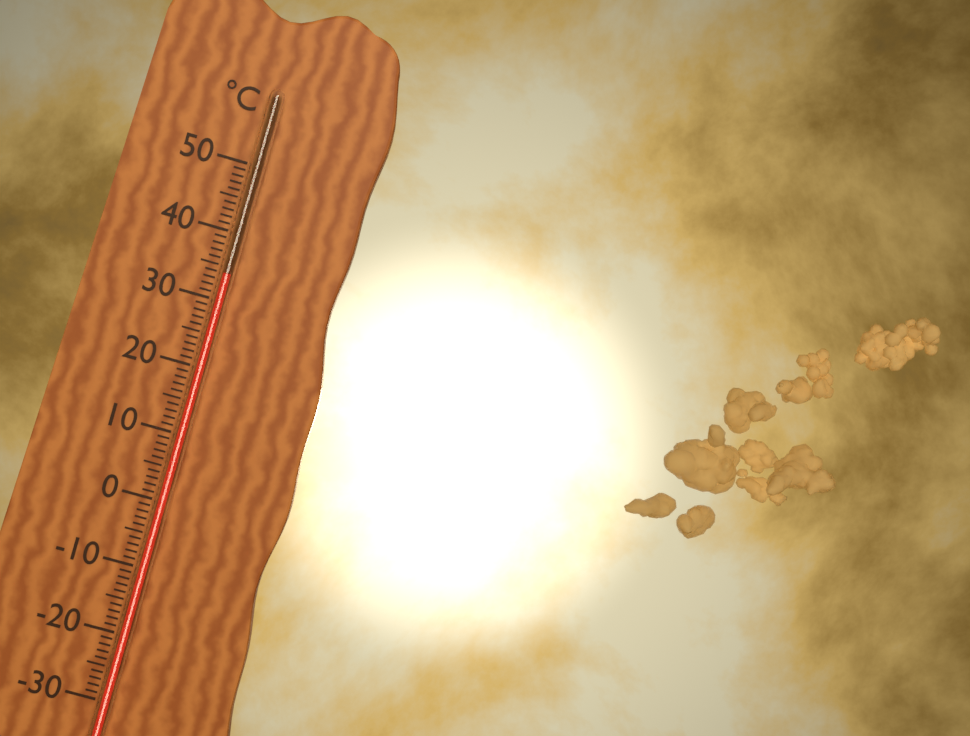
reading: 34 °C
